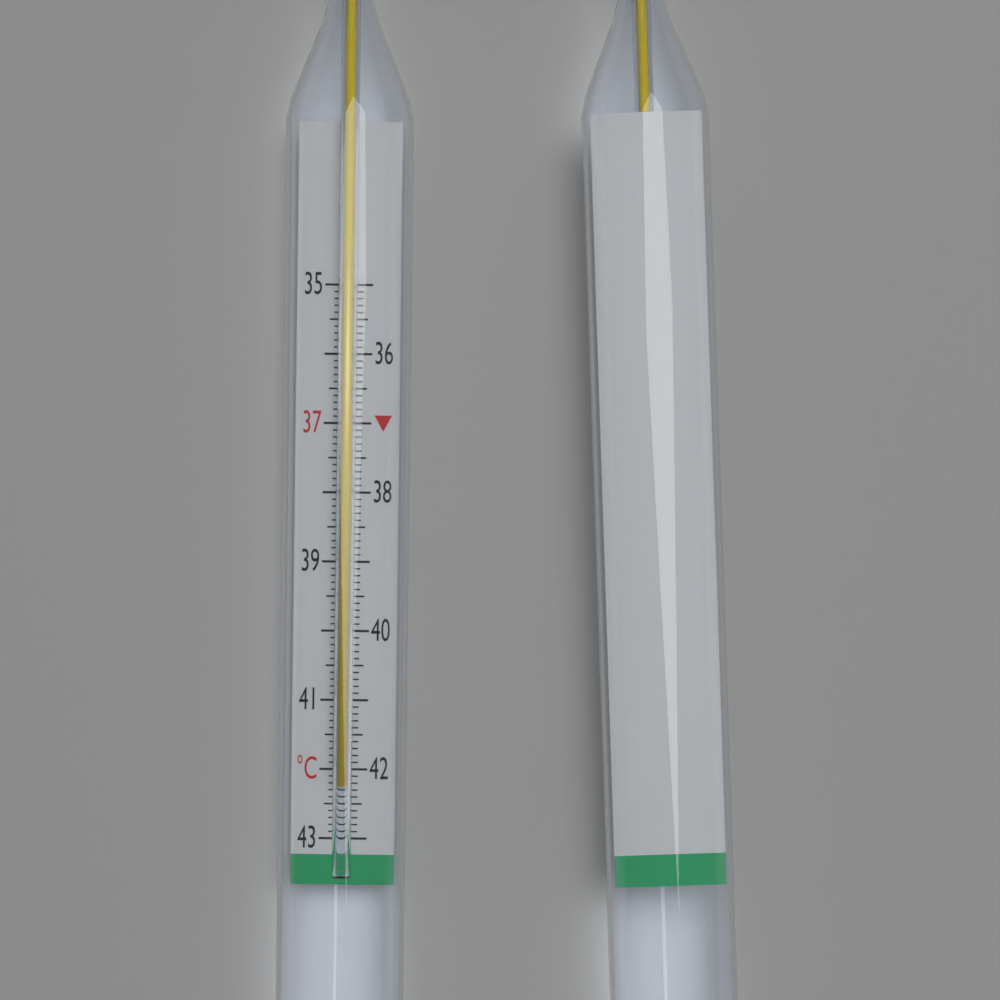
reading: 42.2 °C
